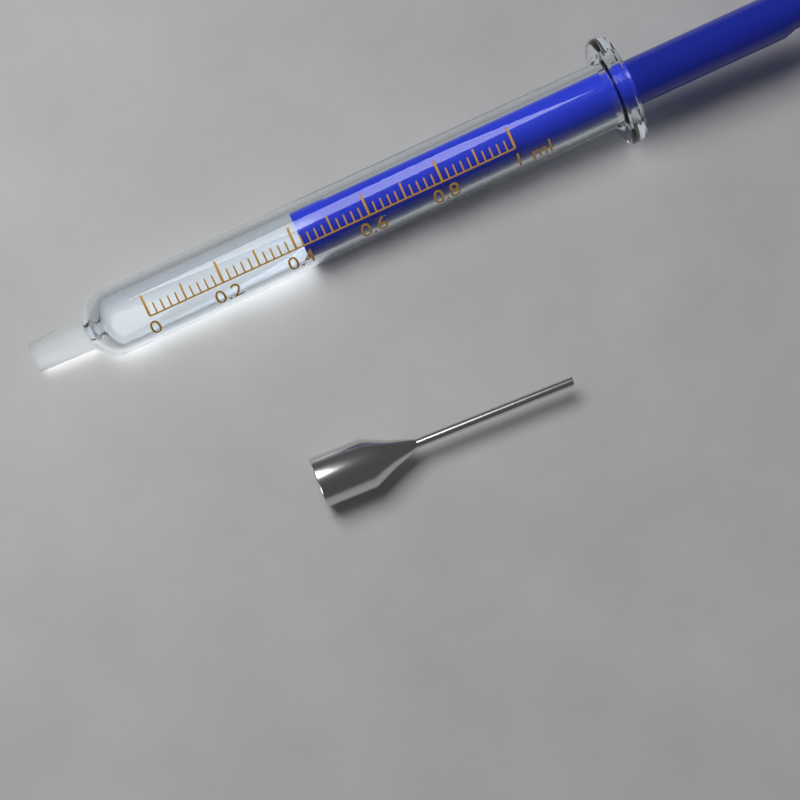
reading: 0.42 ml
